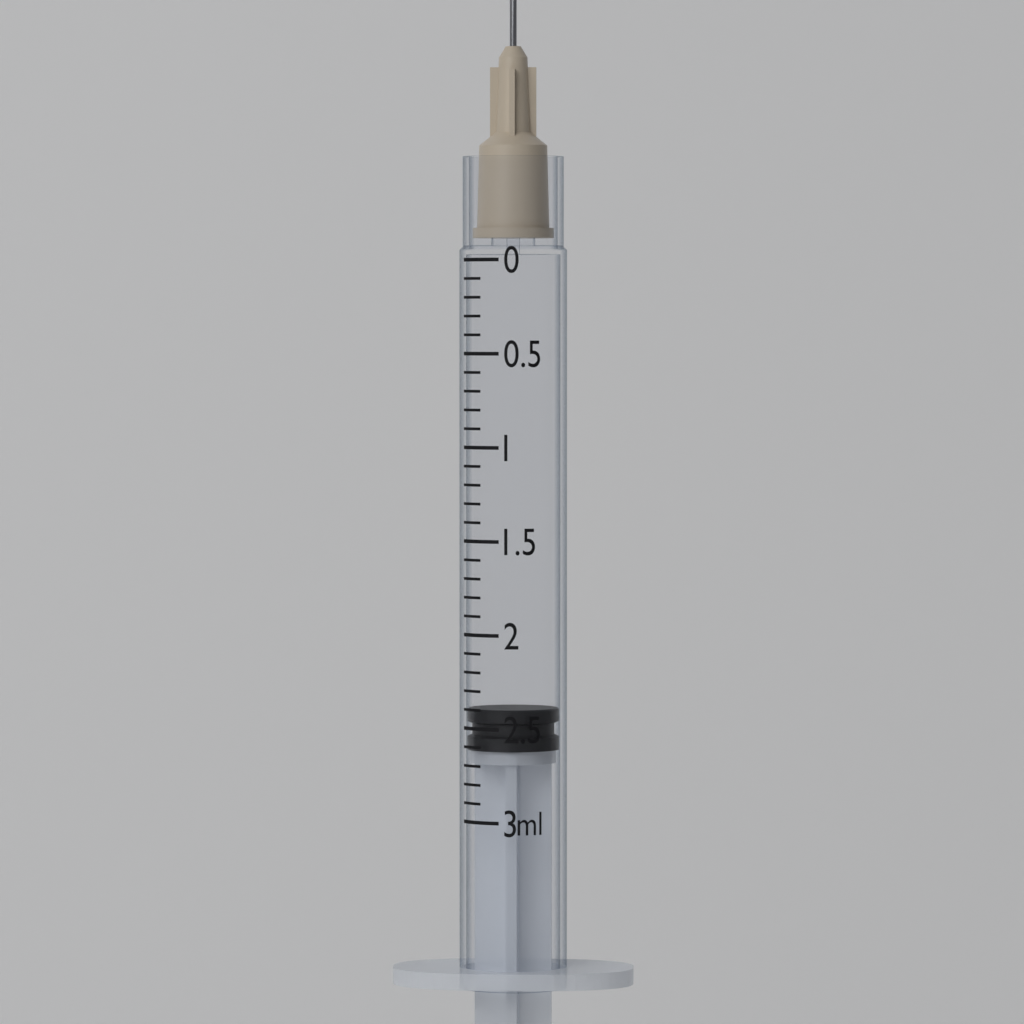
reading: 2.4 ml
